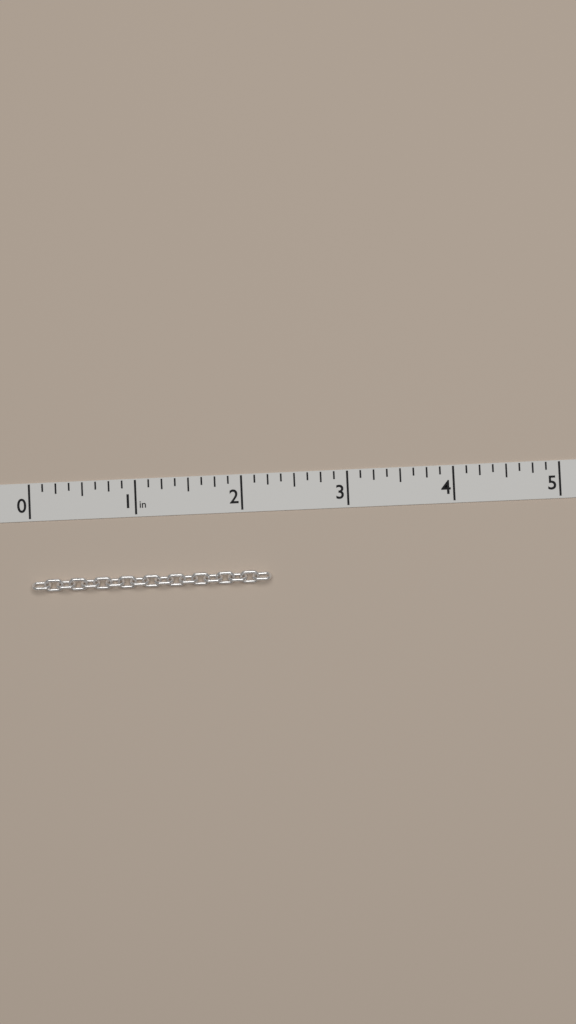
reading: 2.250 in
